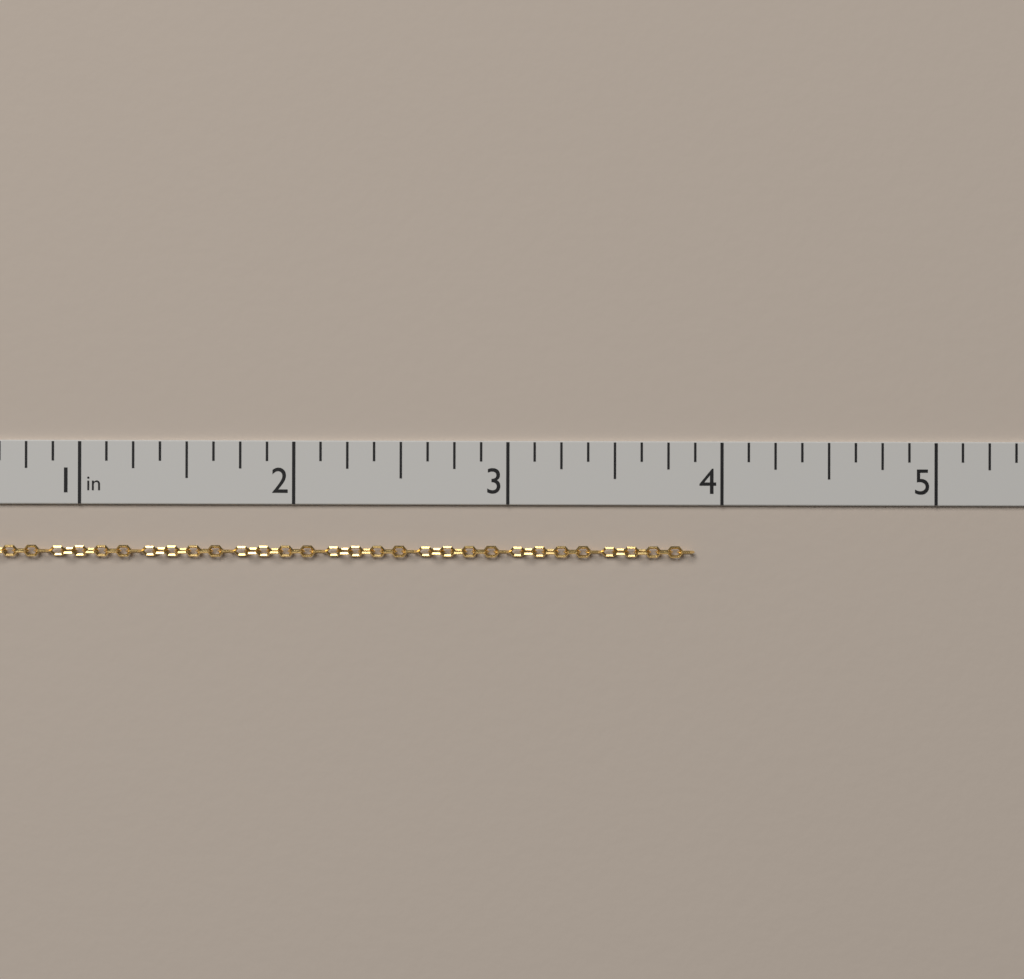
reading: 3.875 in
